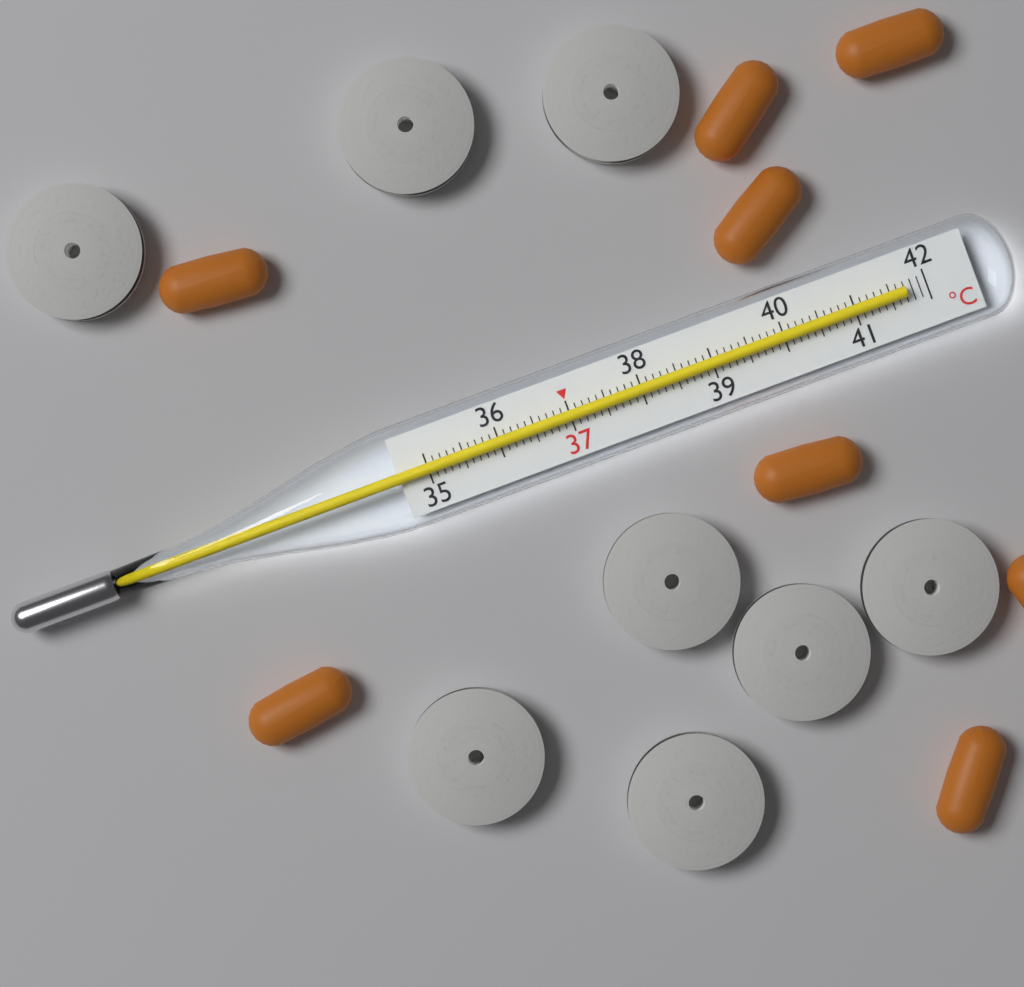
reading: 41.7 °C
